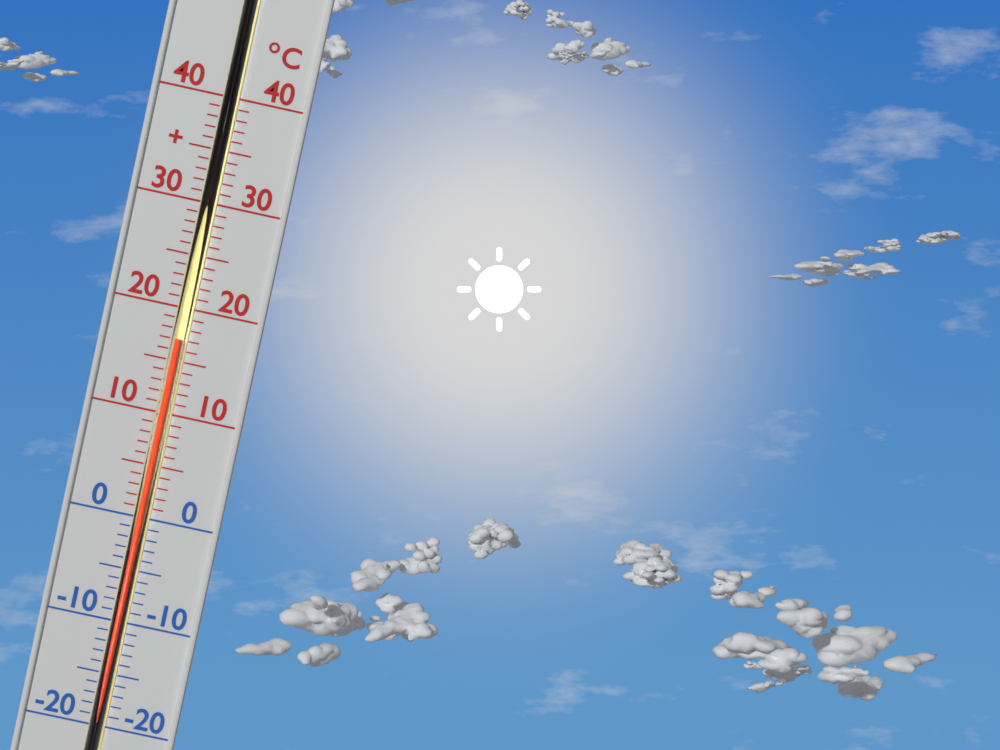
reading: 17 °C
